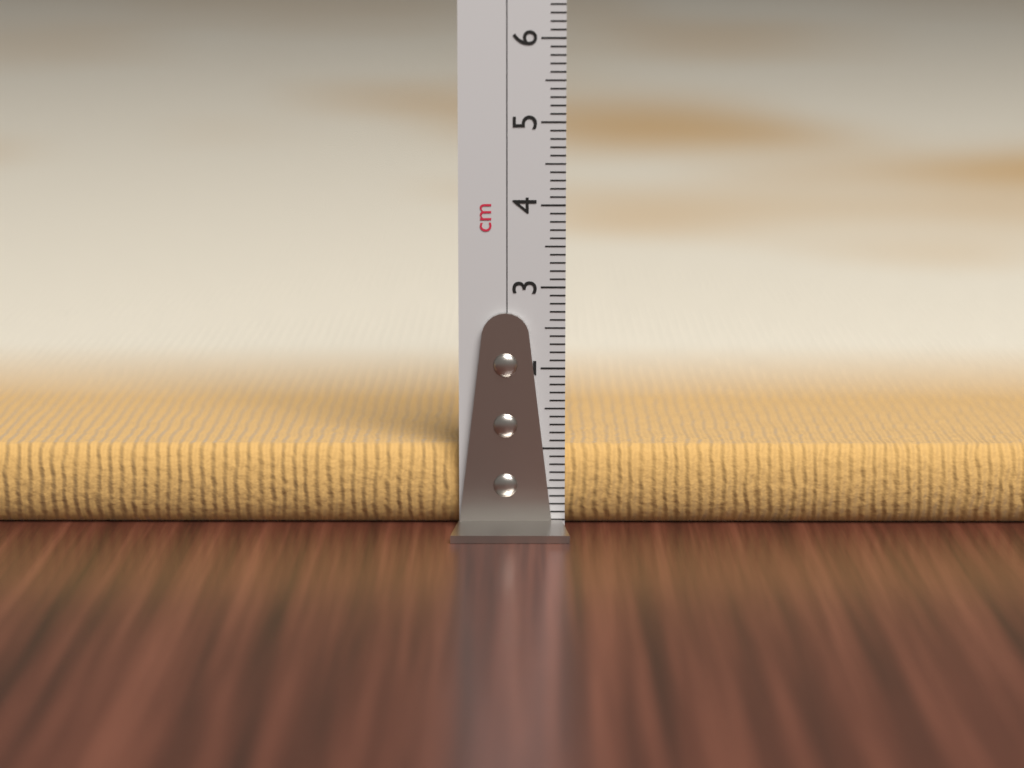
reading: 1.0 cm
